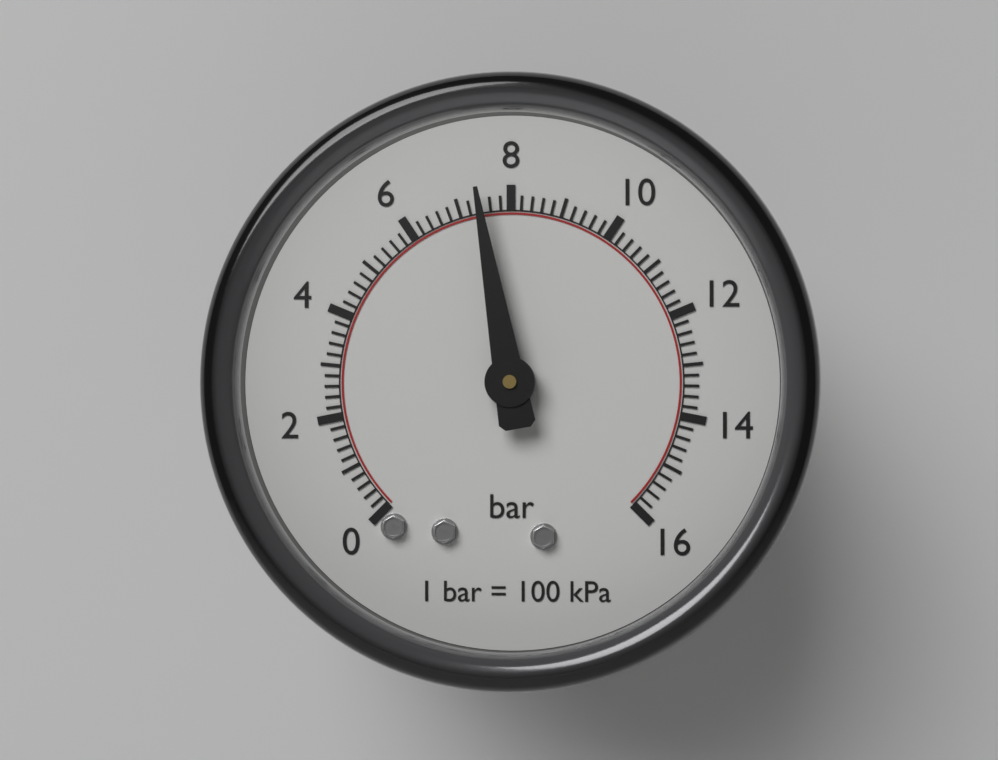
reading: 7.4 bar
